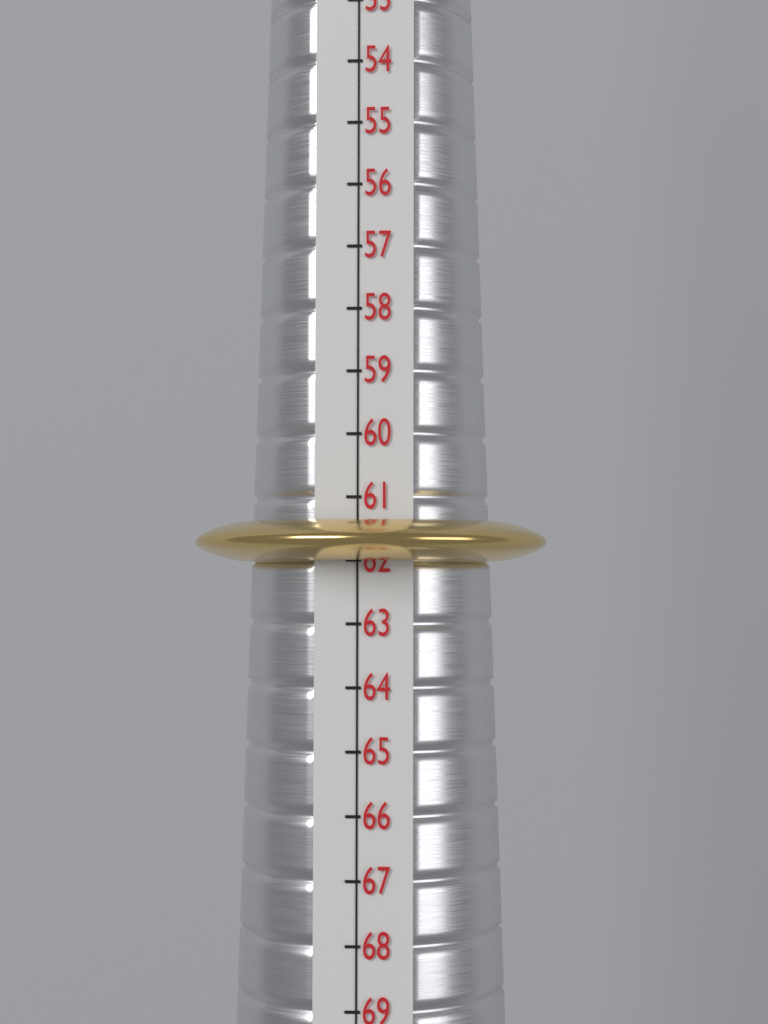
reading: 62 (no unit)
